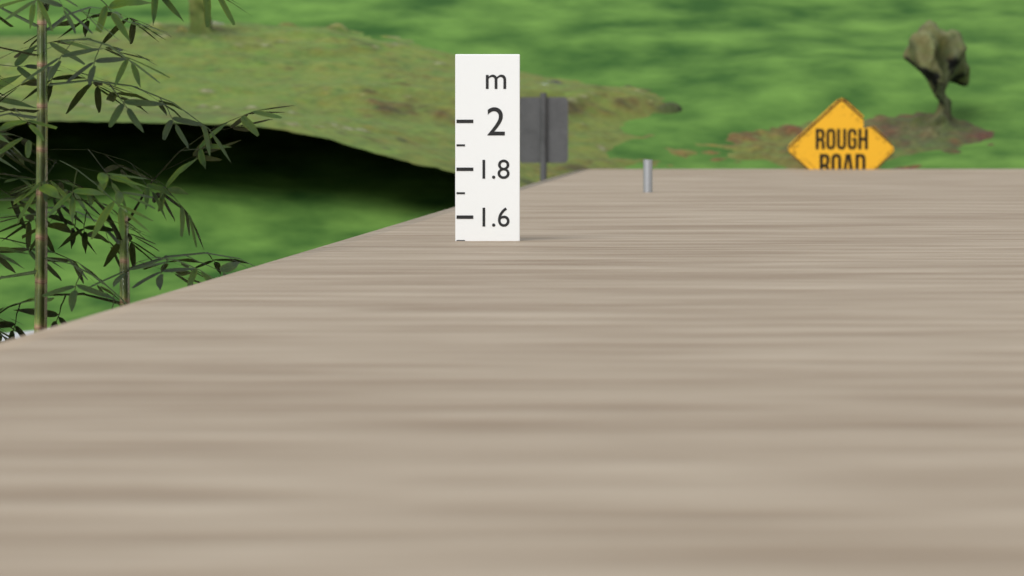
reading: 1.5 m
